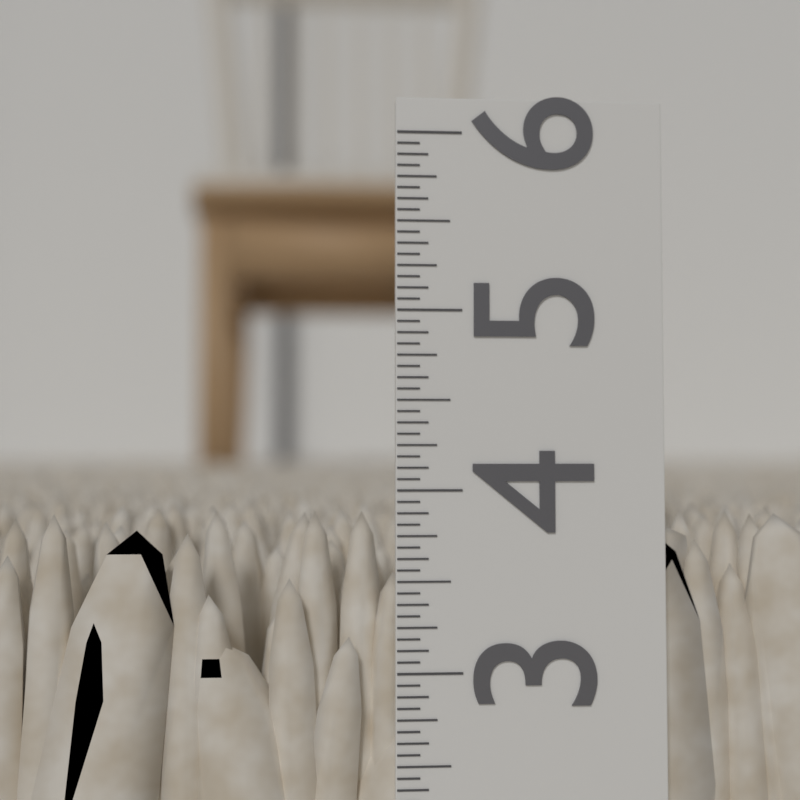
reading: 3.8750 in
